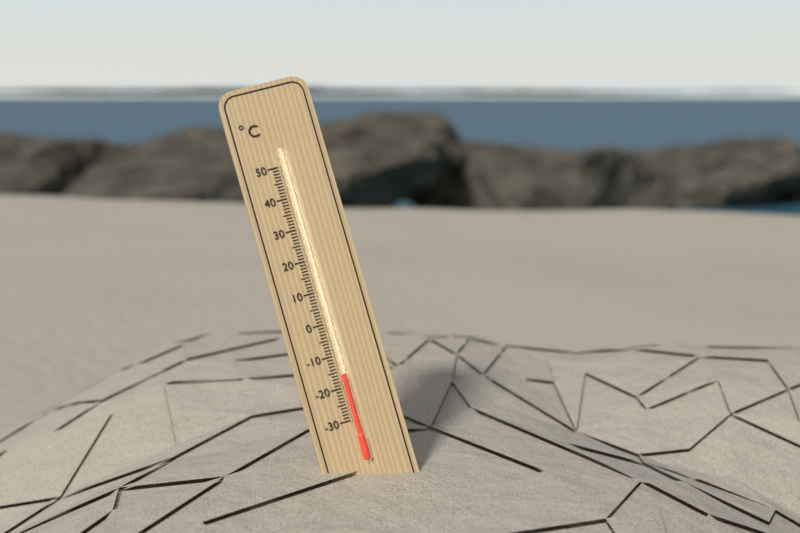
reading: -16 °C
